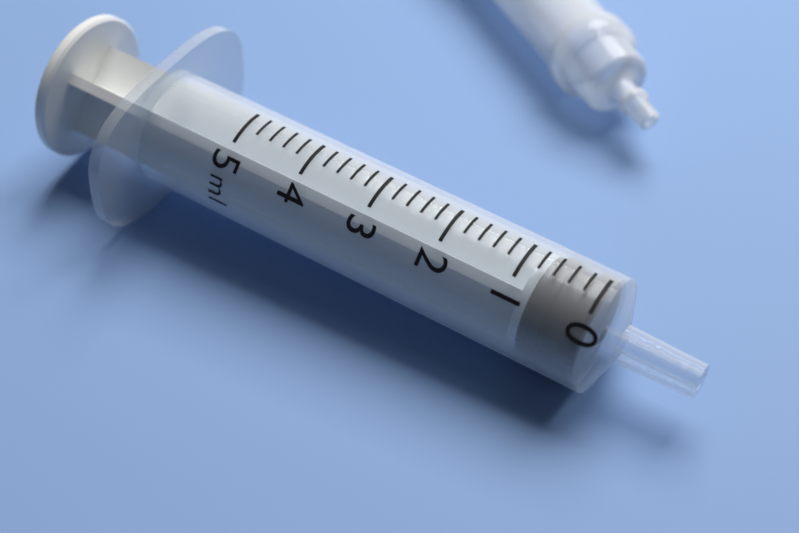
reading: 0.0 ml
